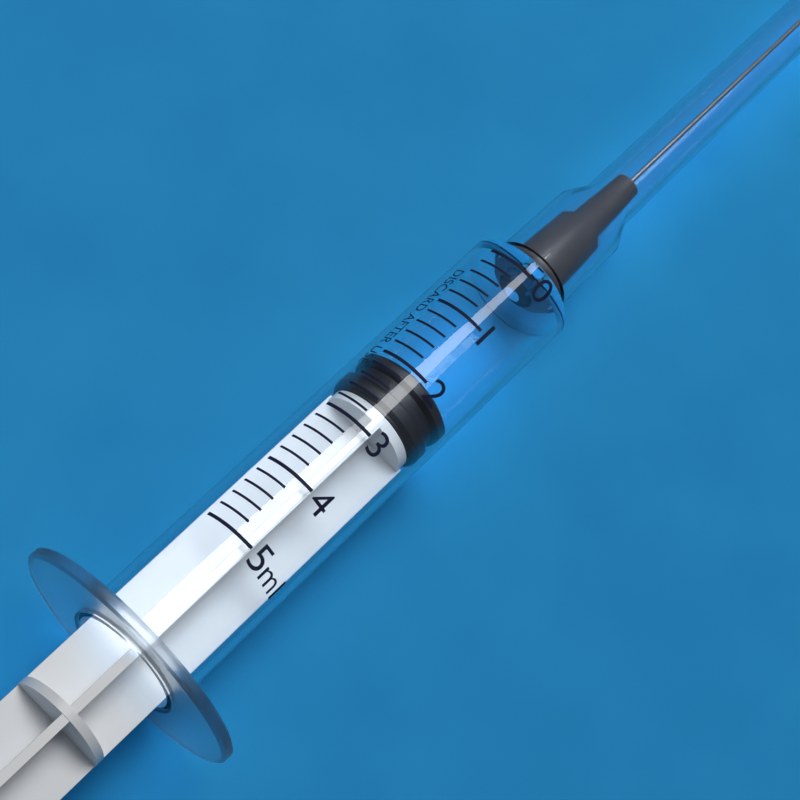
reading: 2.0 ml
